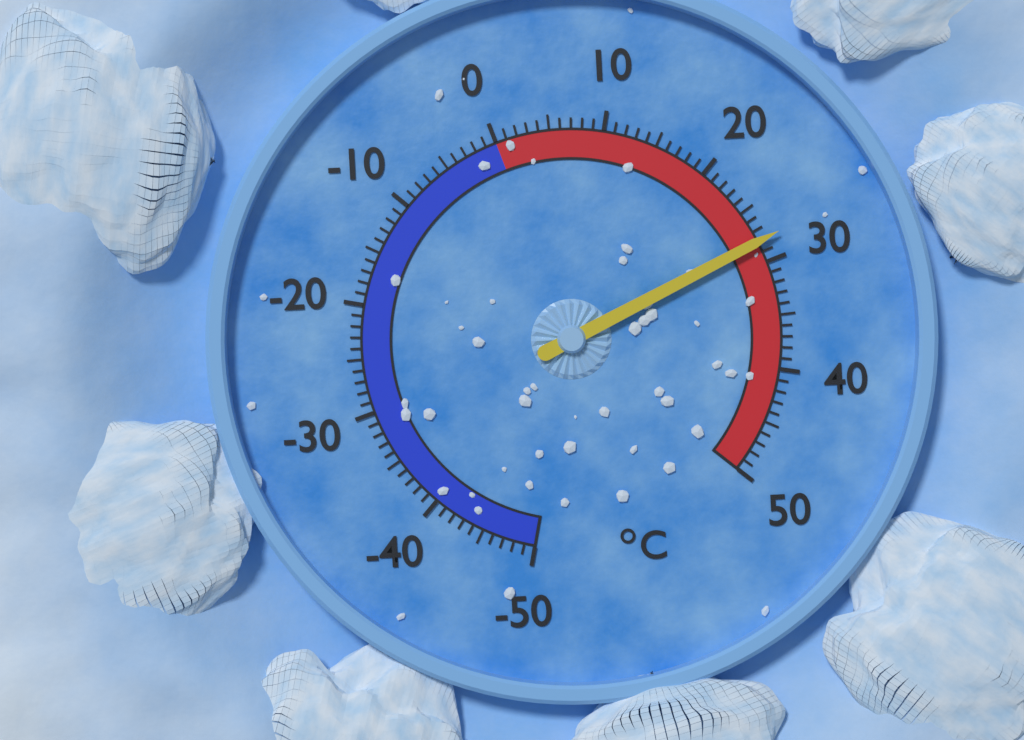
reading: 28 °C
